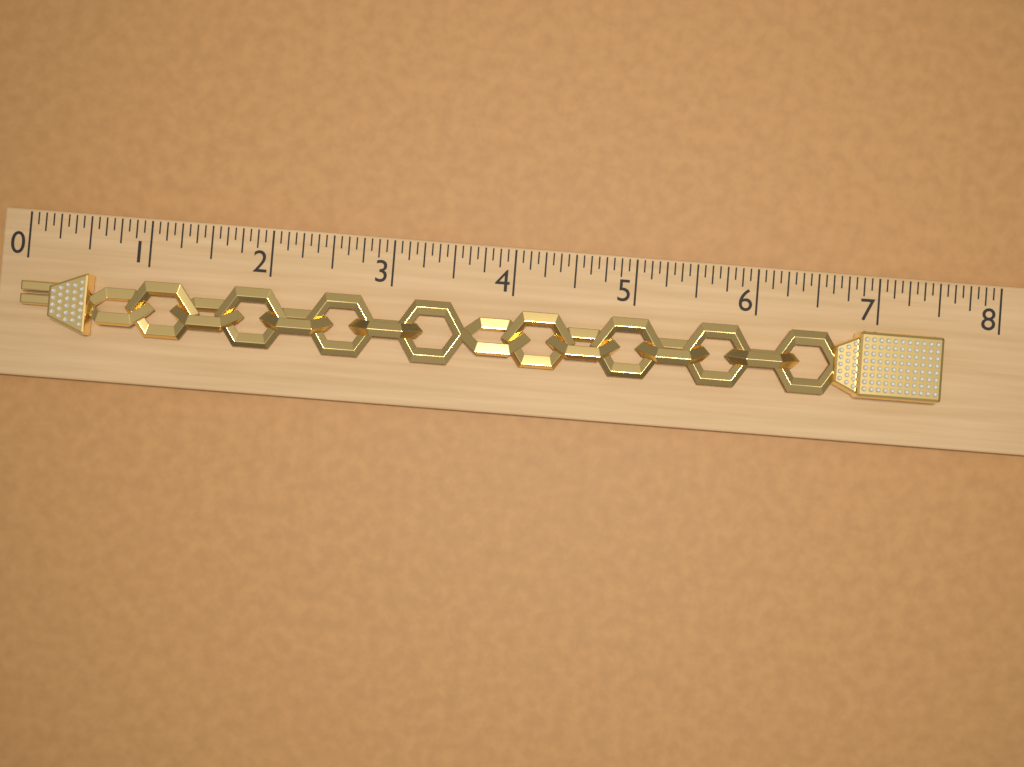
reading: 7.5000 (no unit)
